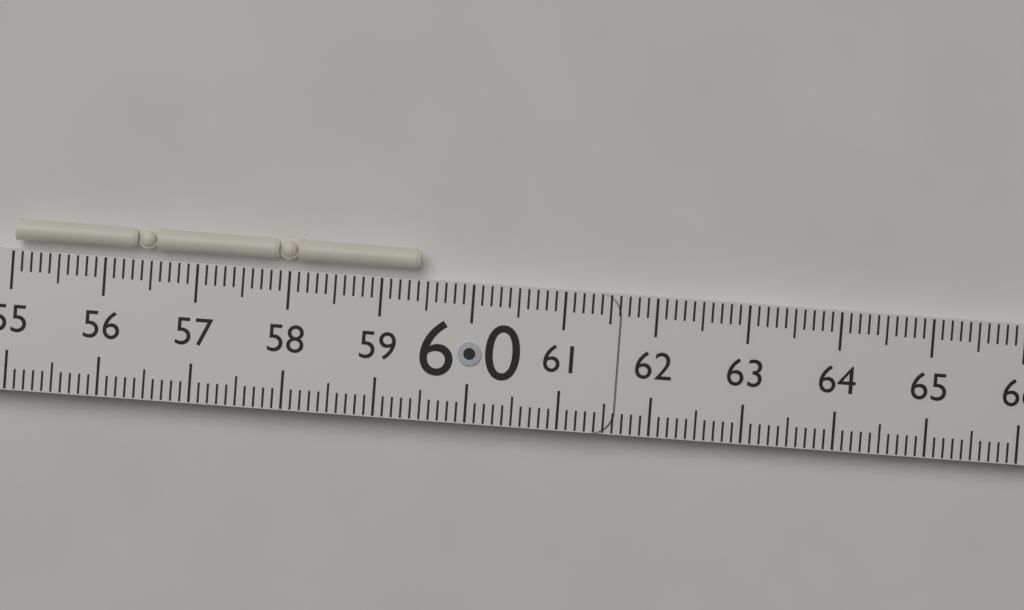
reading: 59.4 (no unit)
